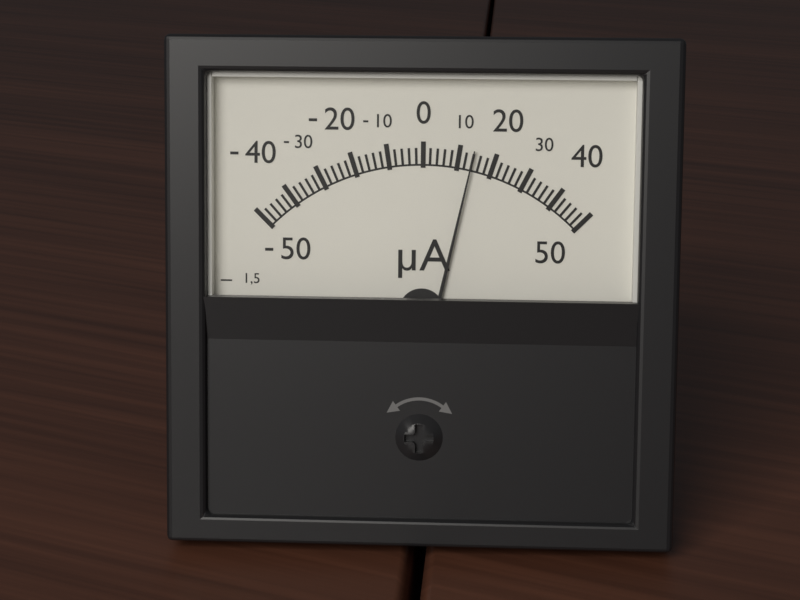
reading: 14 µA
